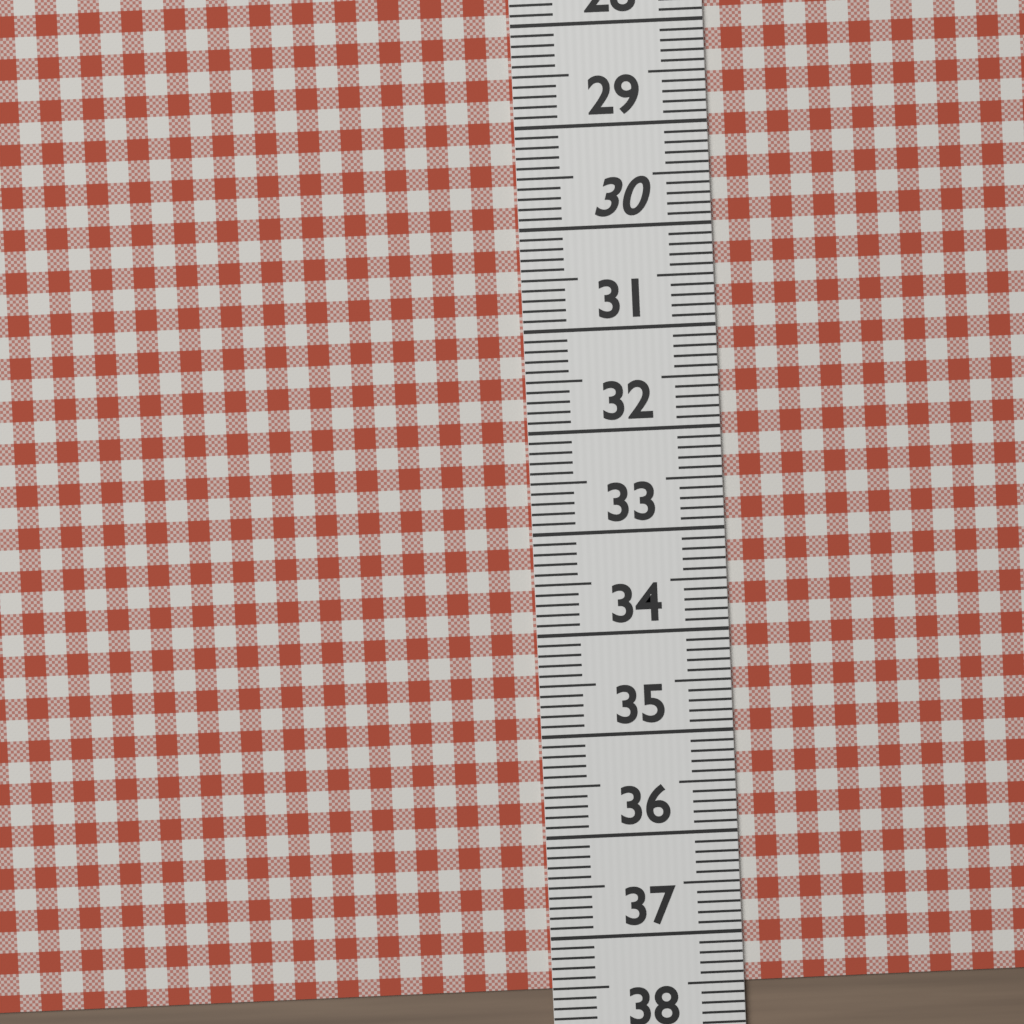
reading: 37.5 (no unit)
